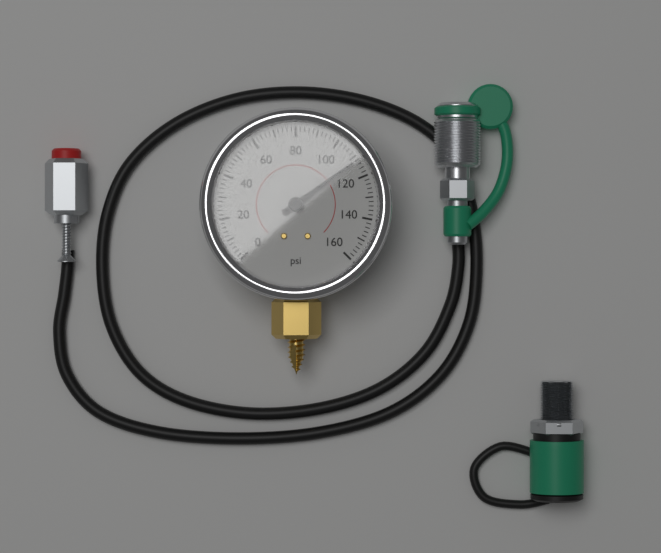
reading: 112 psi
